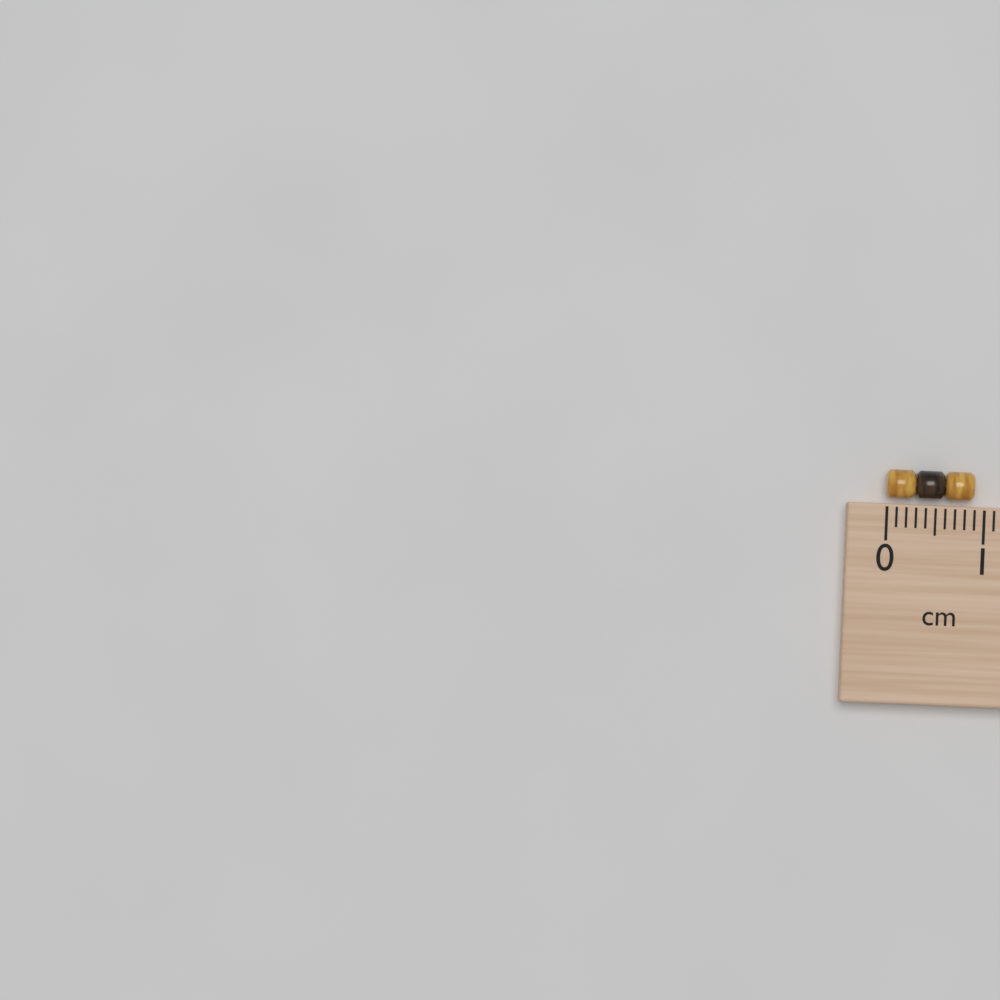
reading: 0.9 cm
